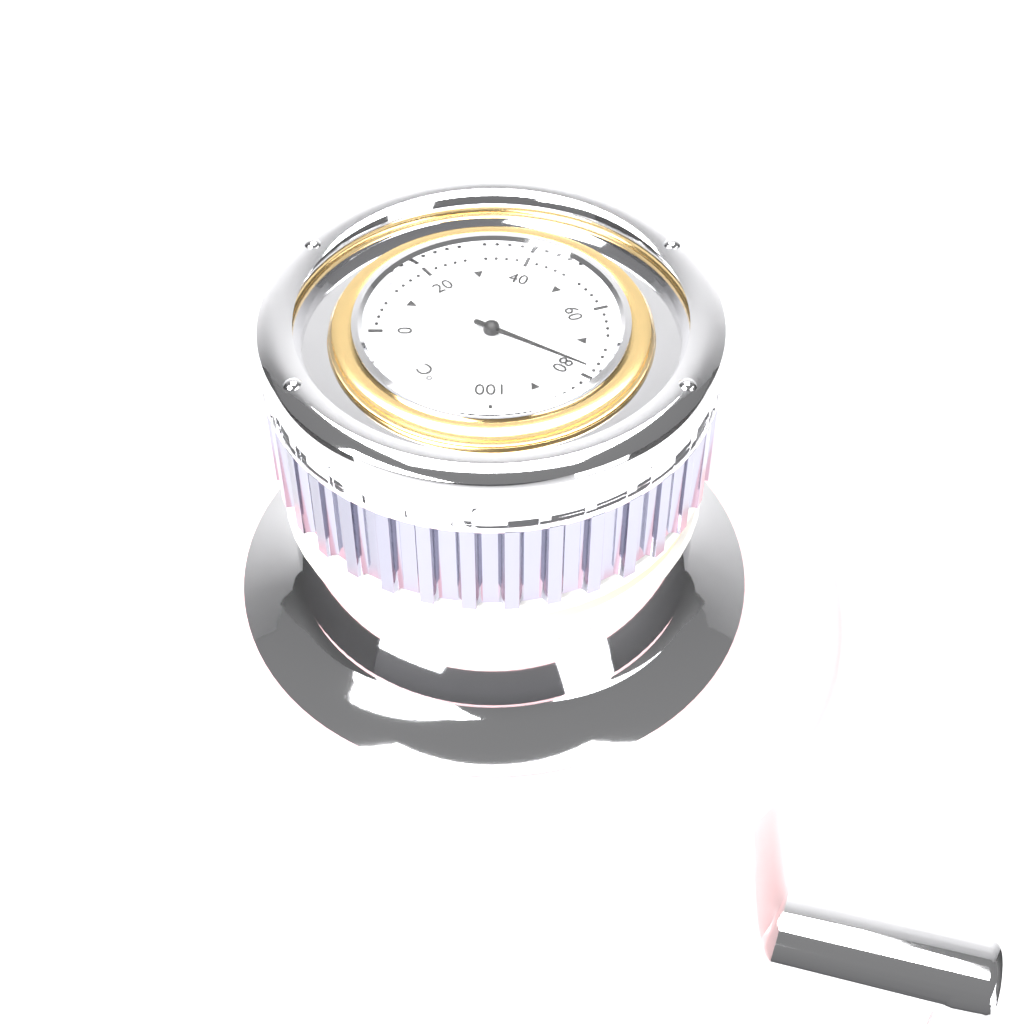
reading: 78 °C
